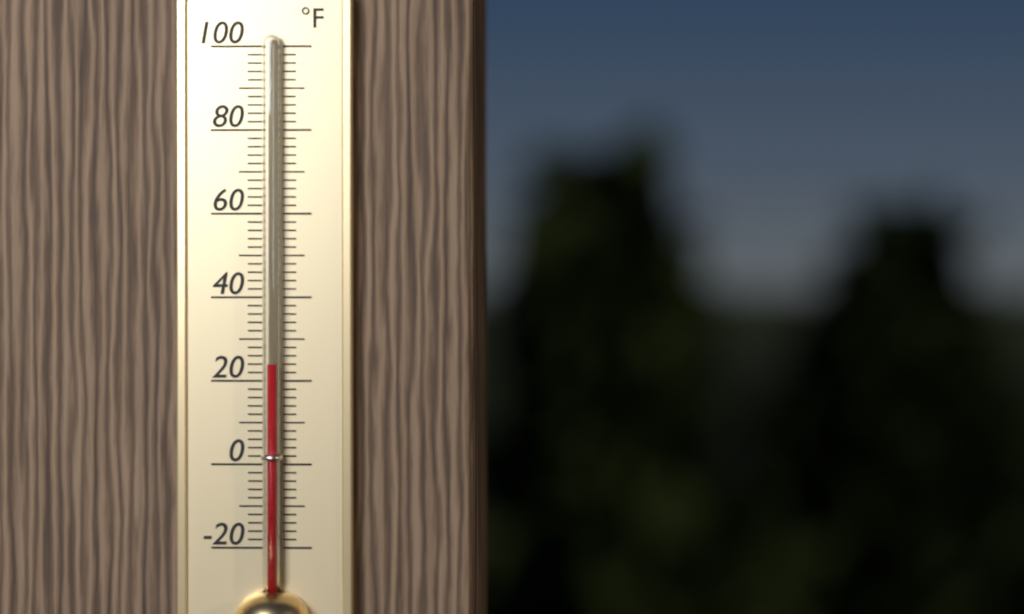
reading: 24 °F
